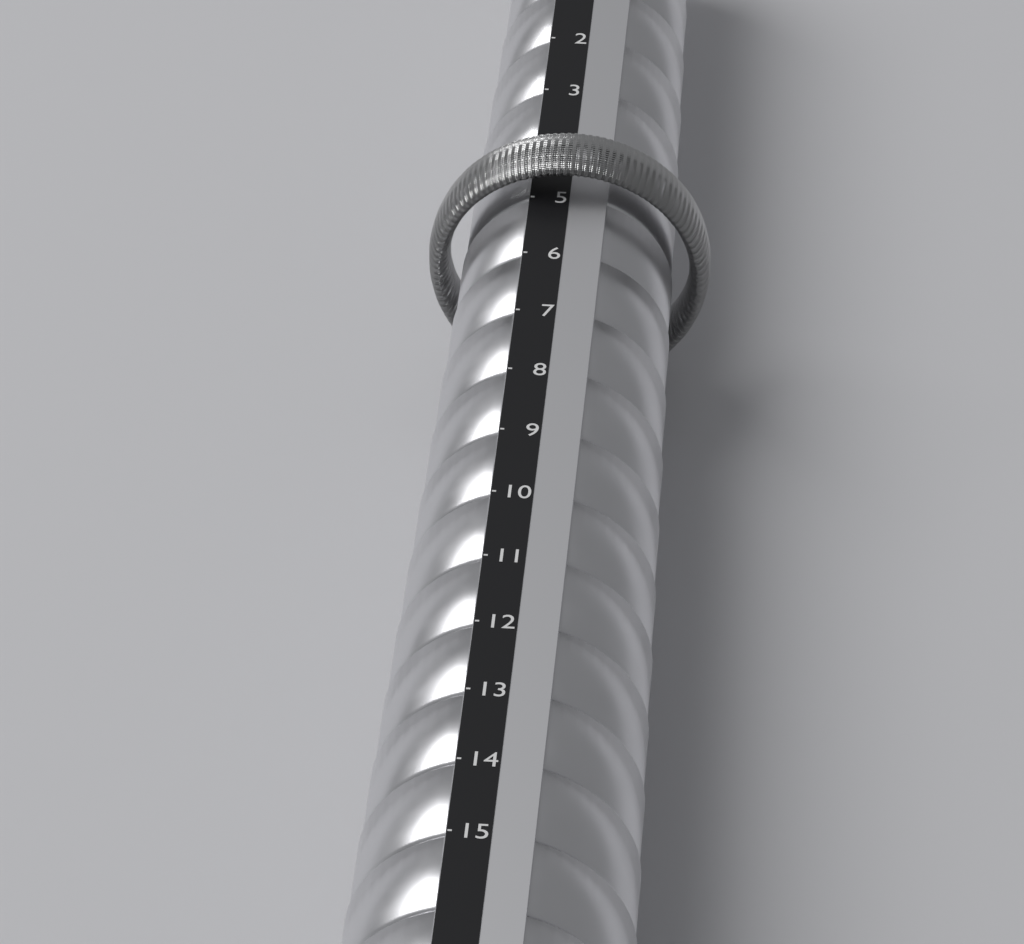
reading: 5 (no unit)
